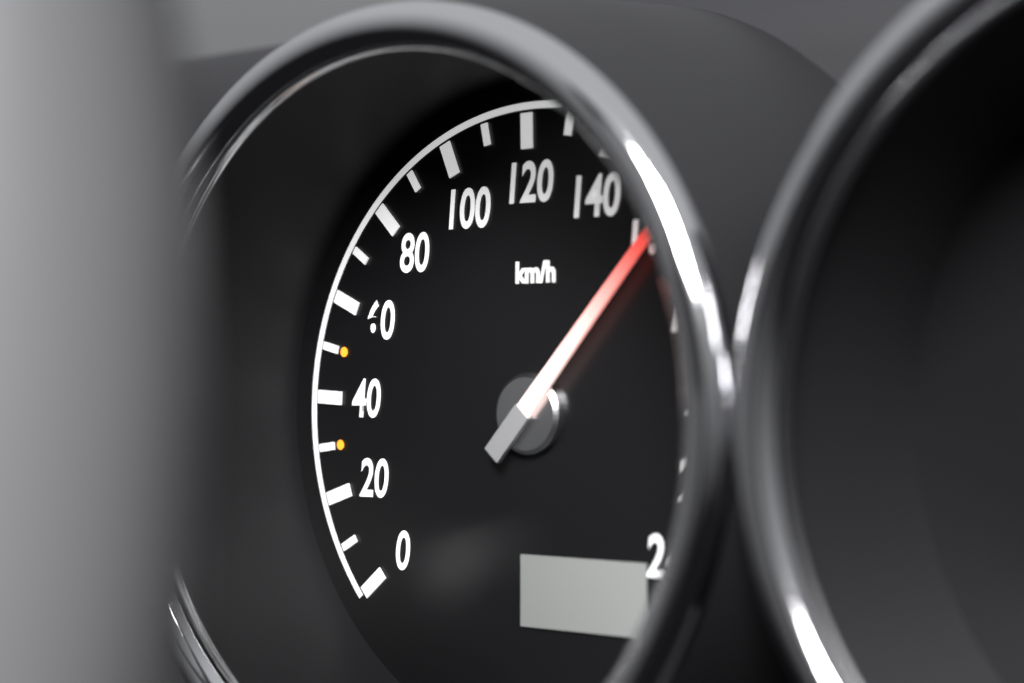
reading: 160 km/h
